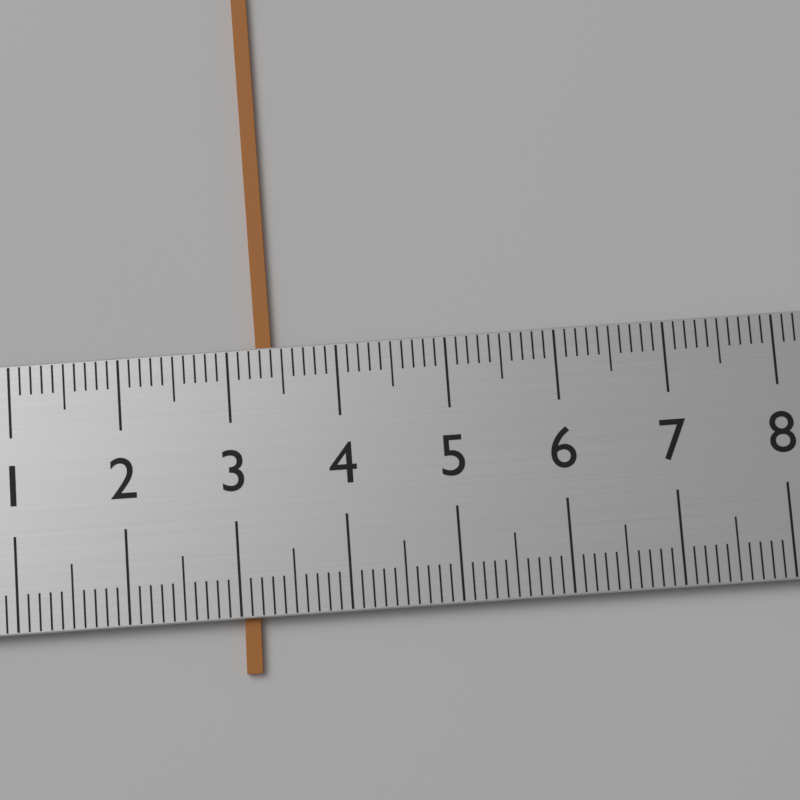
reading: 3.4 (no unit)
